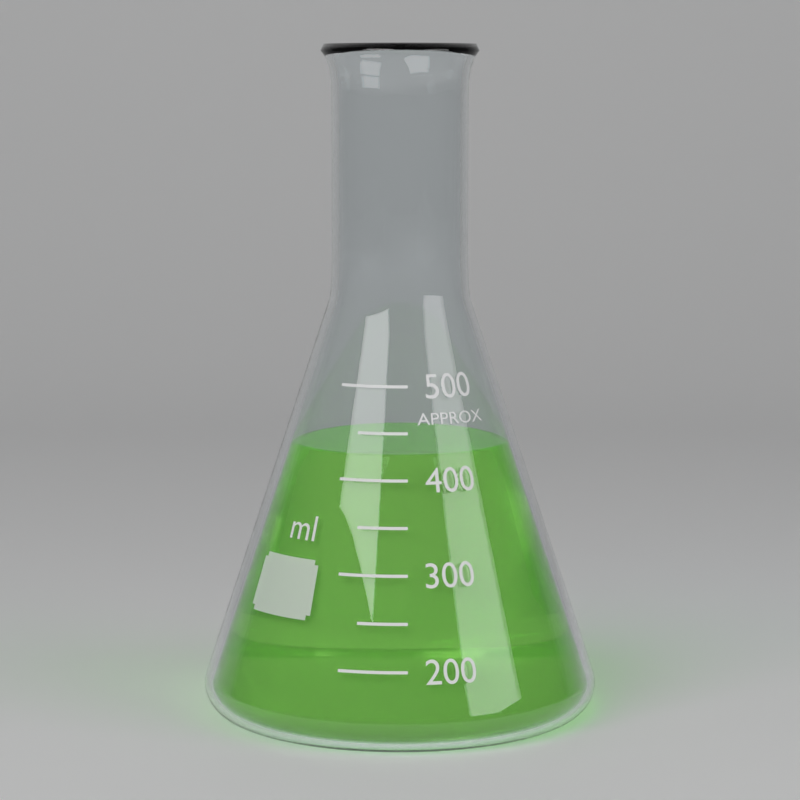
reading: 425 ml
